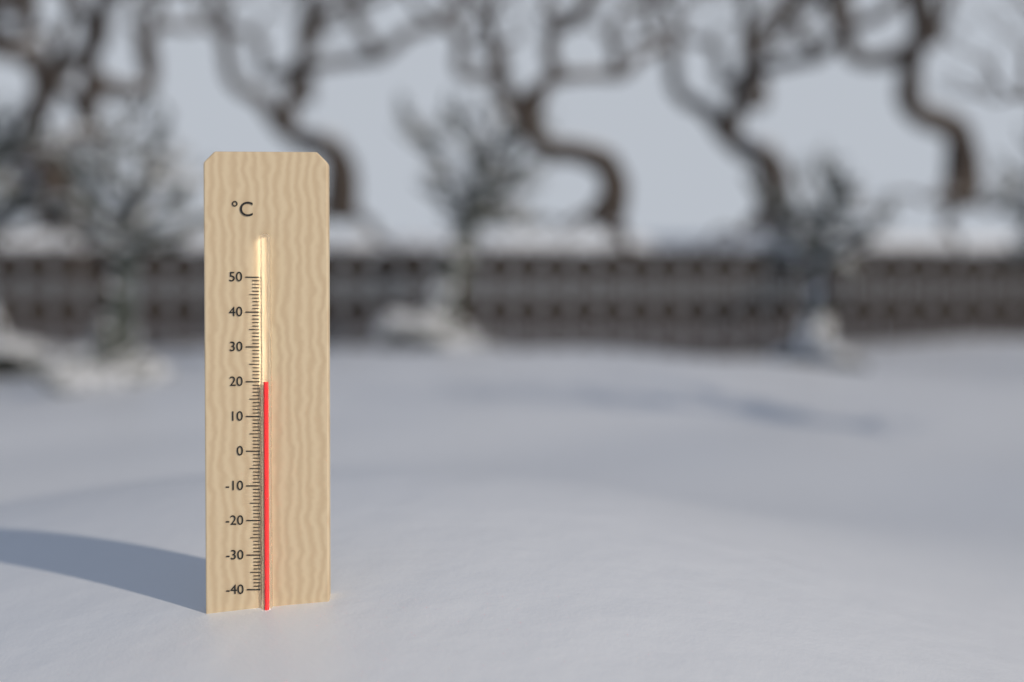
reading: 20 °C
